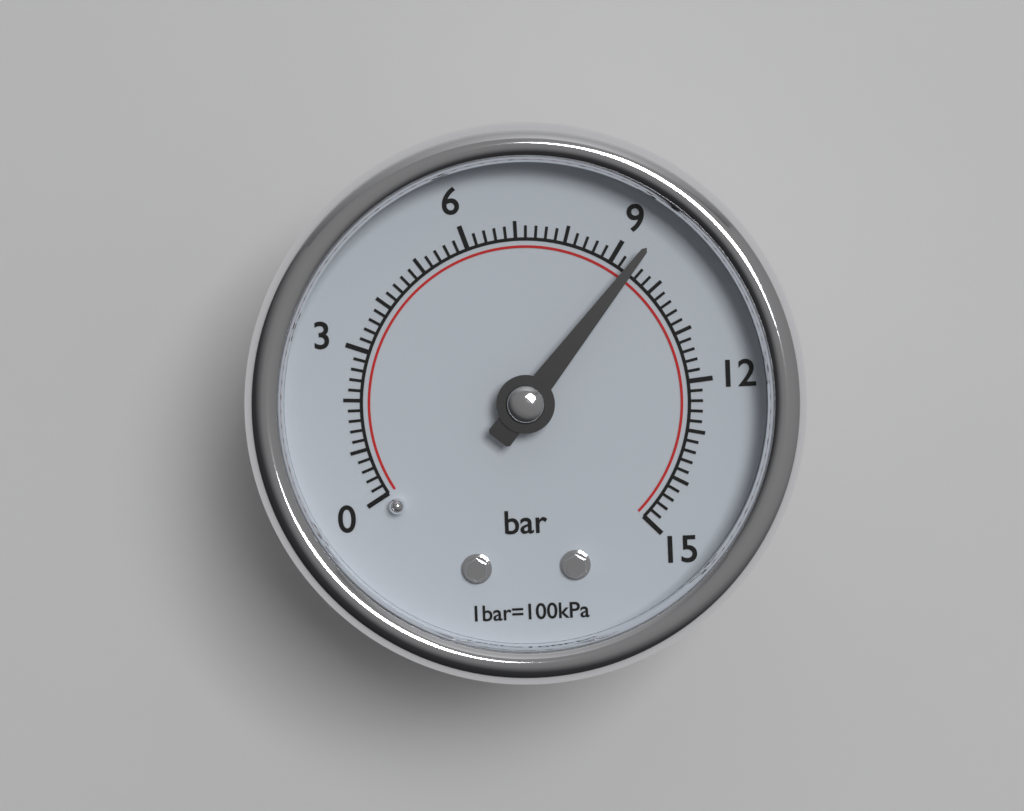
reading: 9.4 bar
